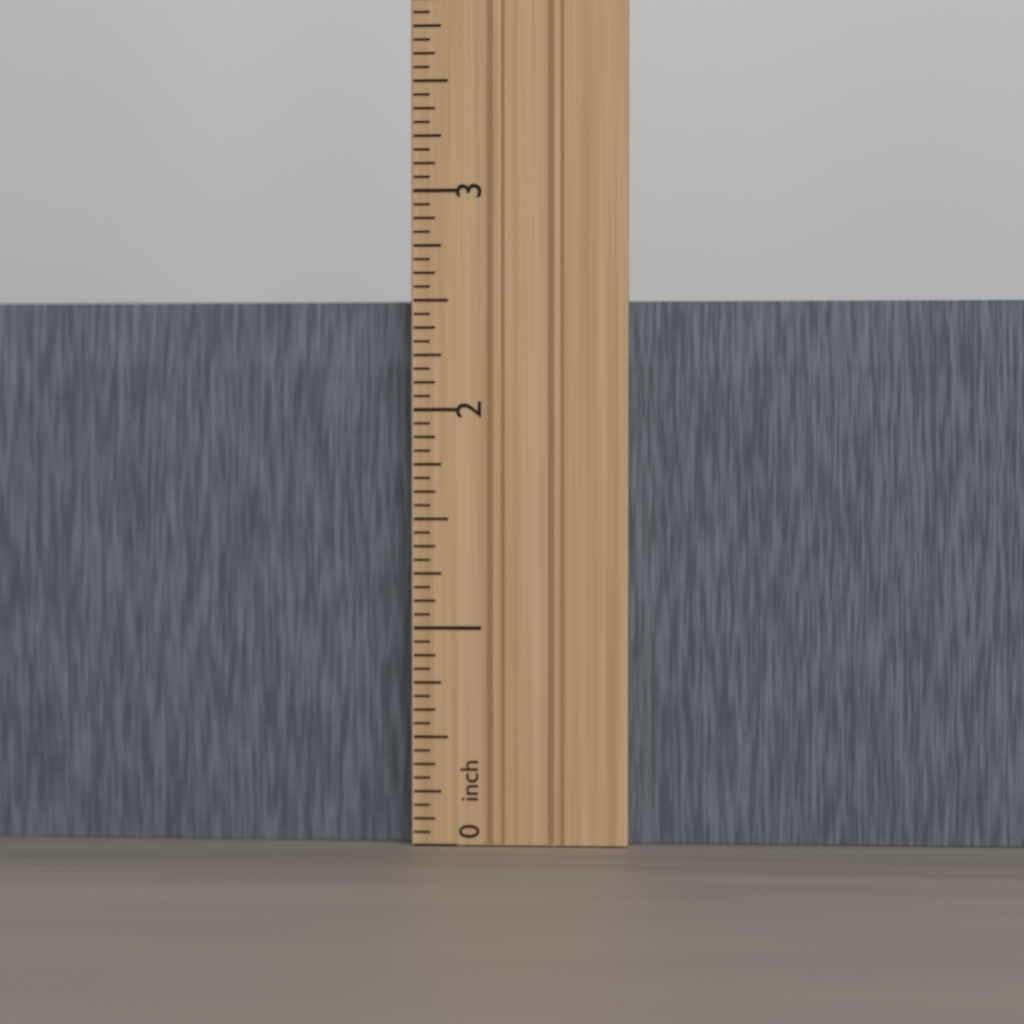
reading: 2.5000 in
